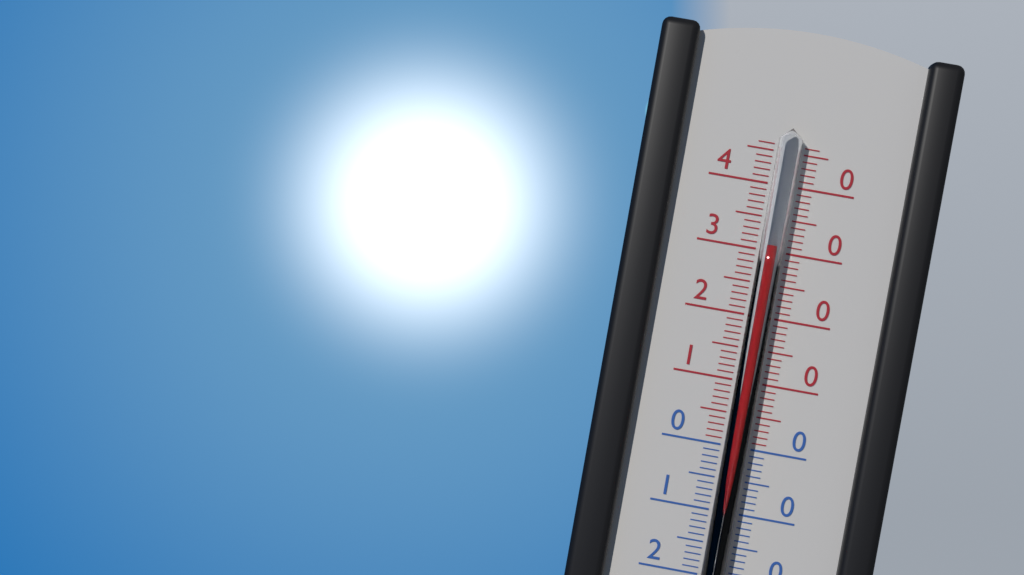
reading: 31 °C
